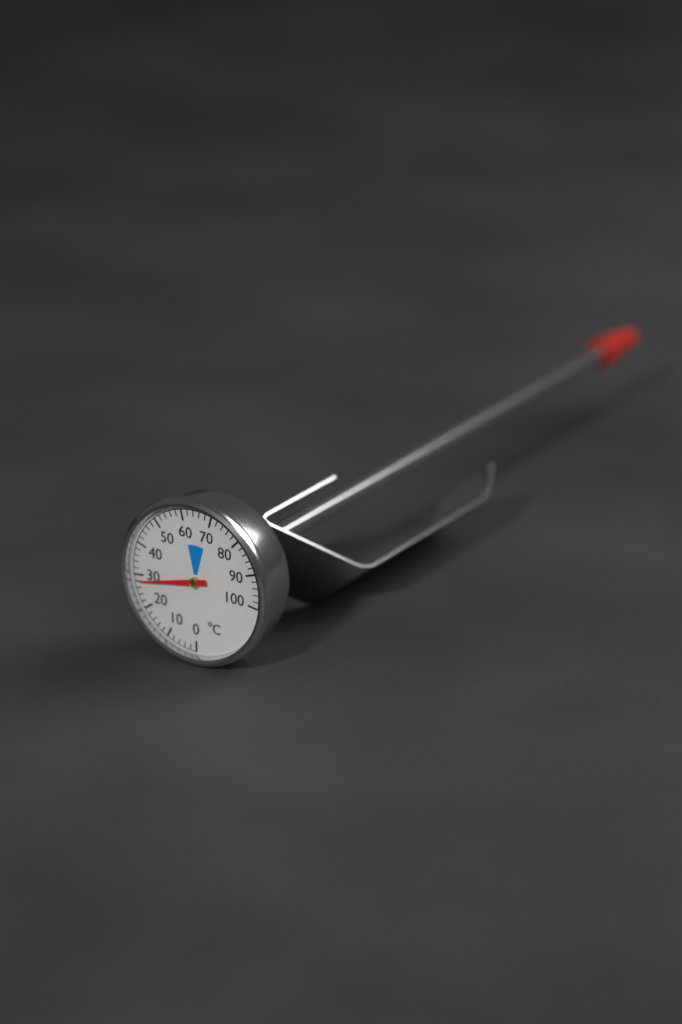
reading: 28 °C
